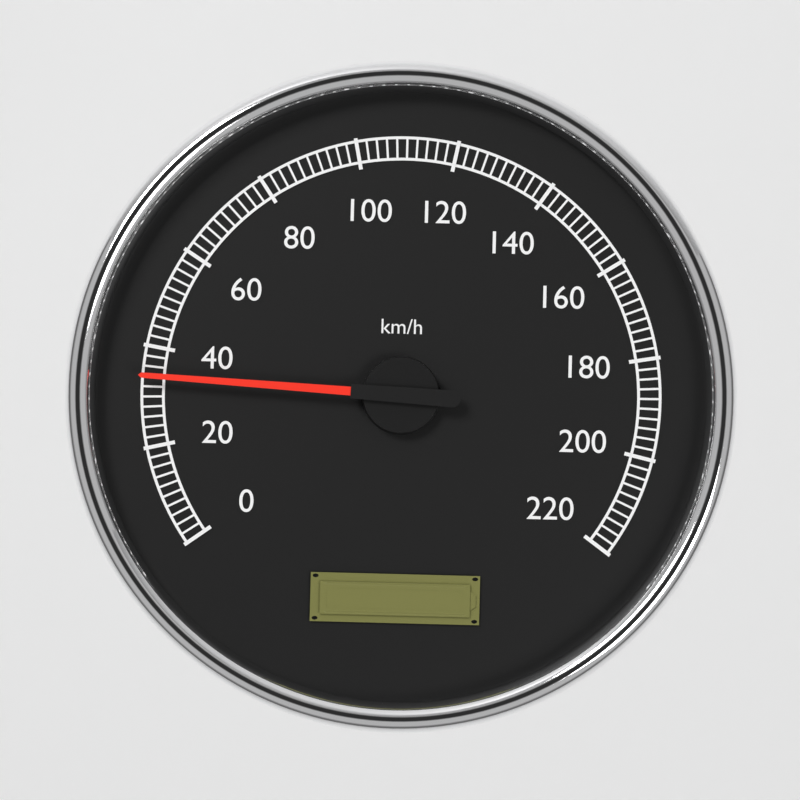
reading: 34 km/h
